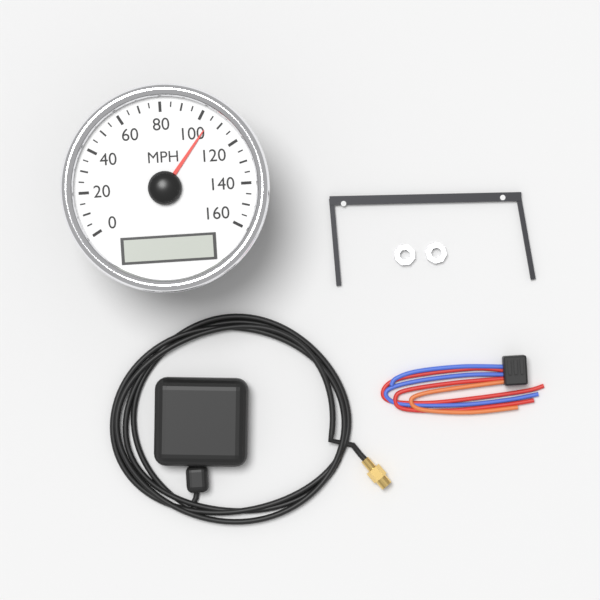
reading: 105 MPH
